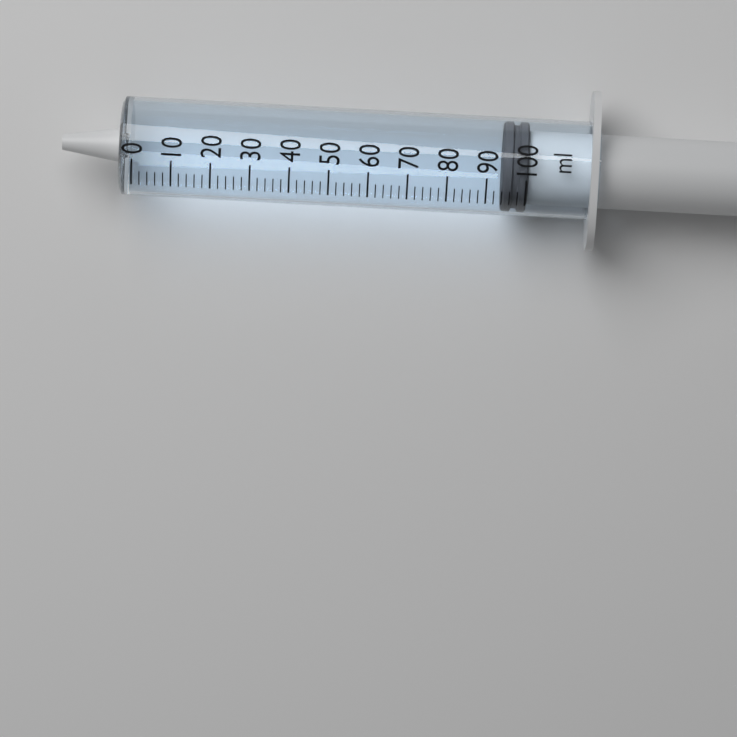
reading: 94 ml
